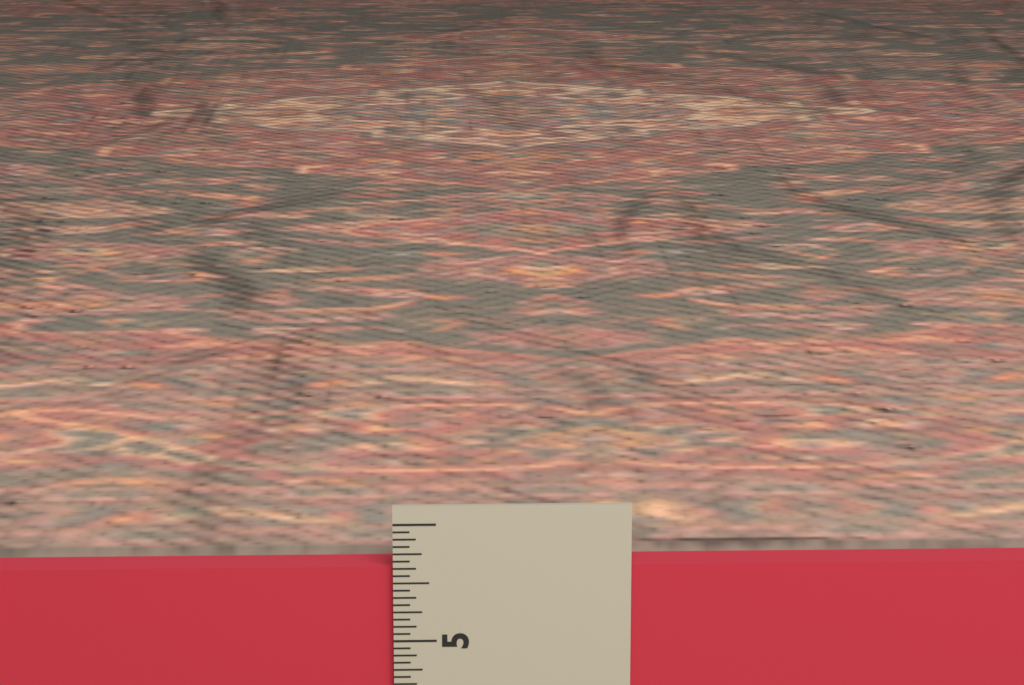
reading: 5.6250 in
